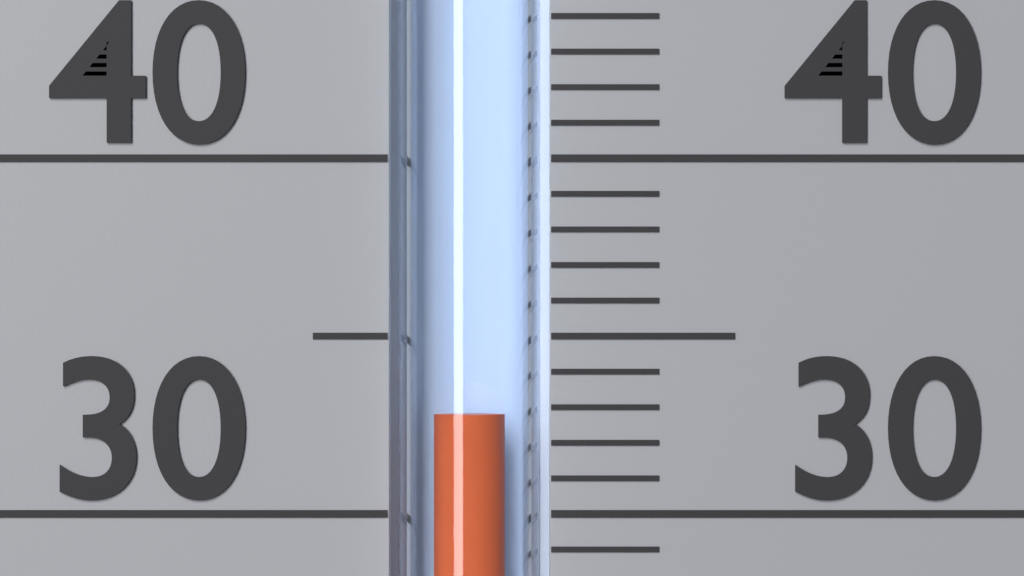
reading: 32.8 (no unit)
